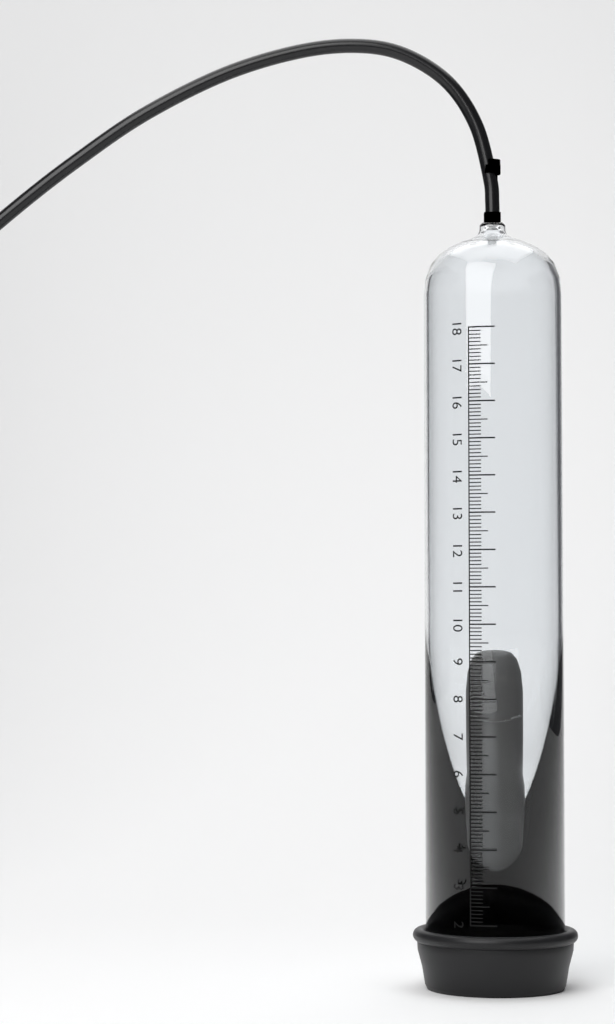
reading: 9.4 (no unit)
